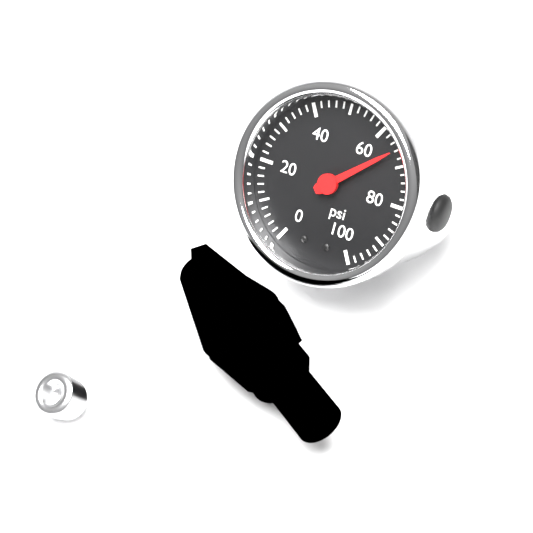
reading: 66 psi
